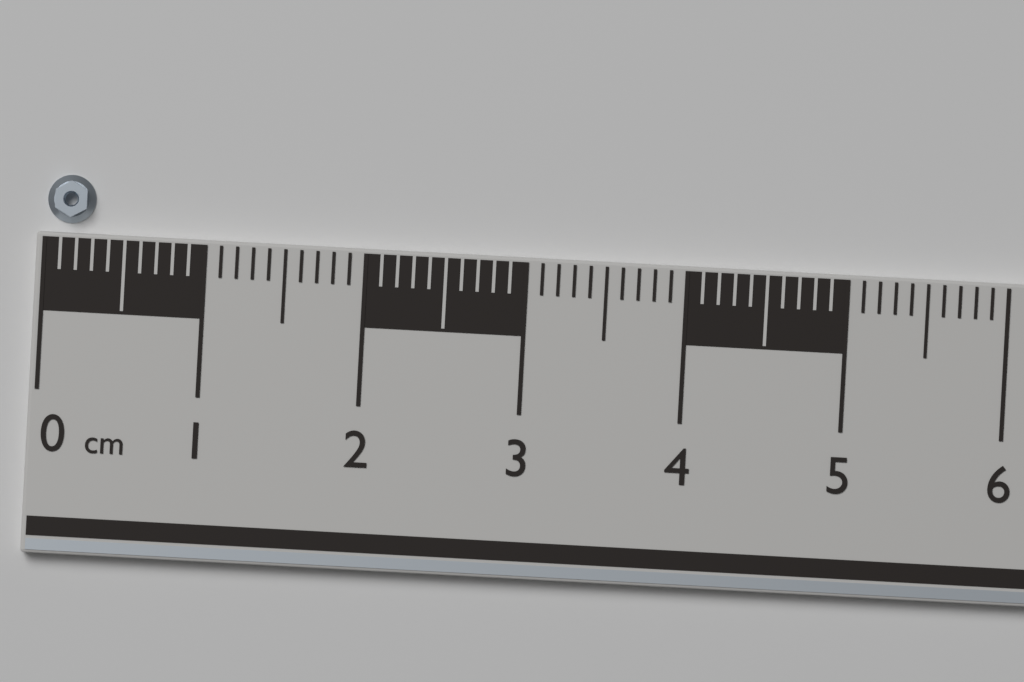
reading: 0.3 cm
